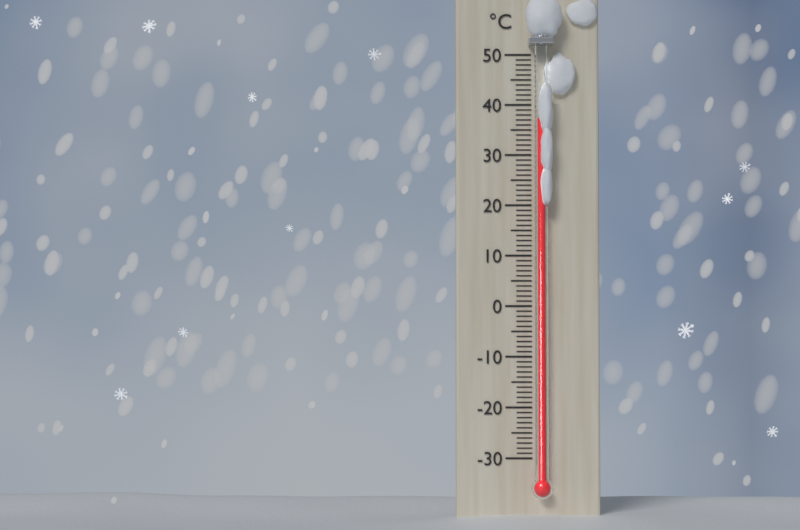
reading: 37 °C
